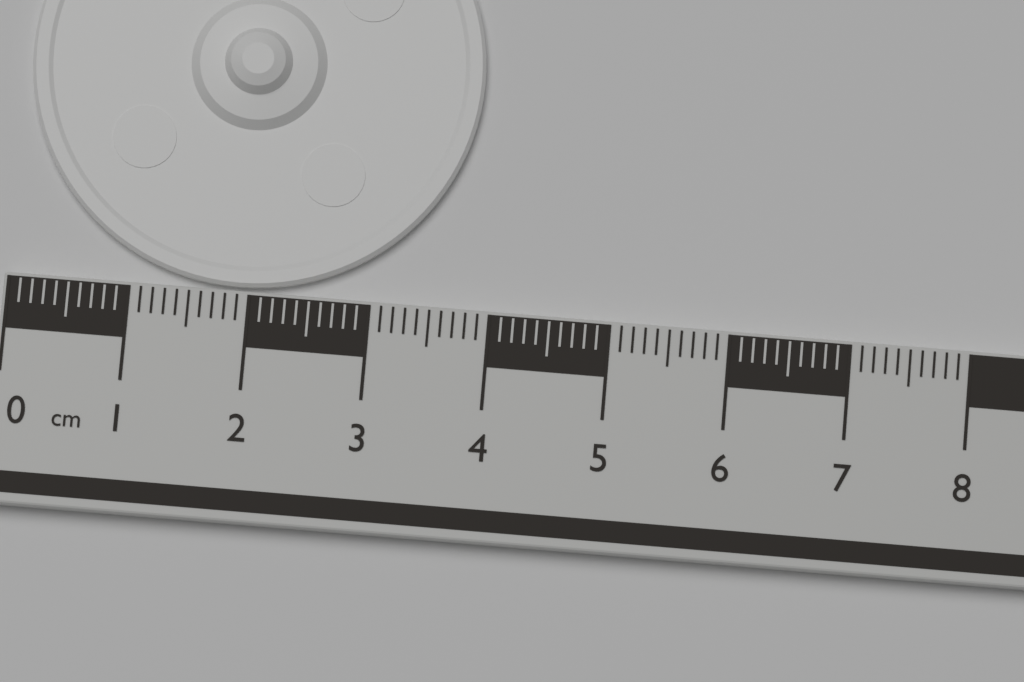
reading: 3.8 cm
